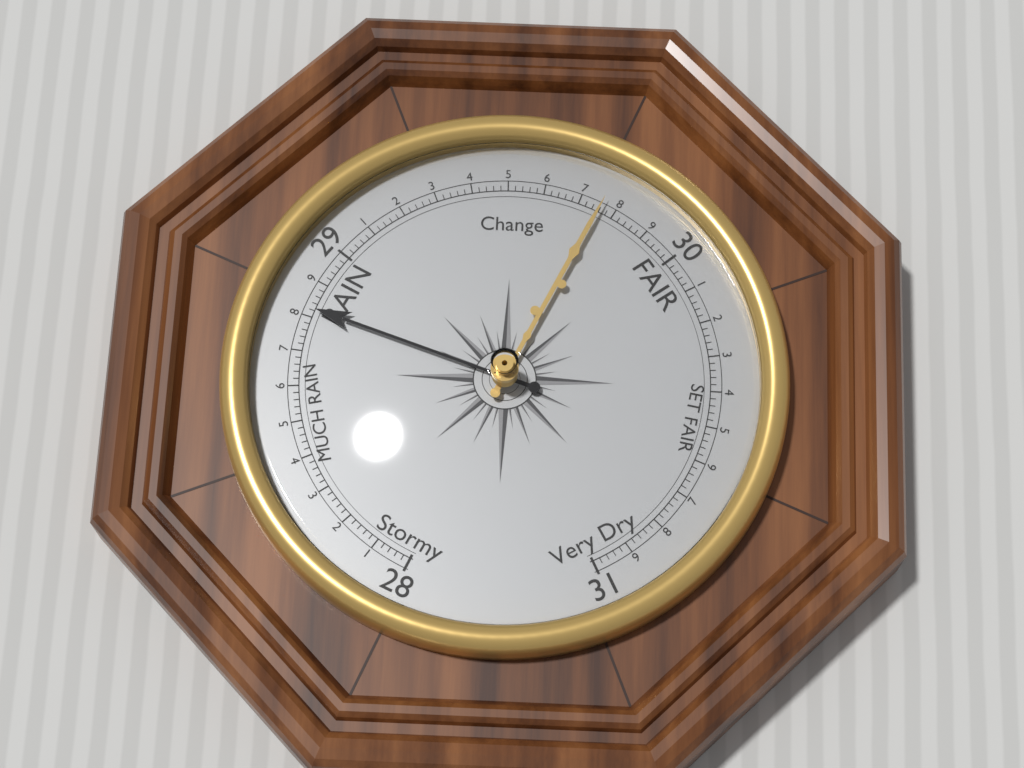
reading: 28.82 (no unit)
